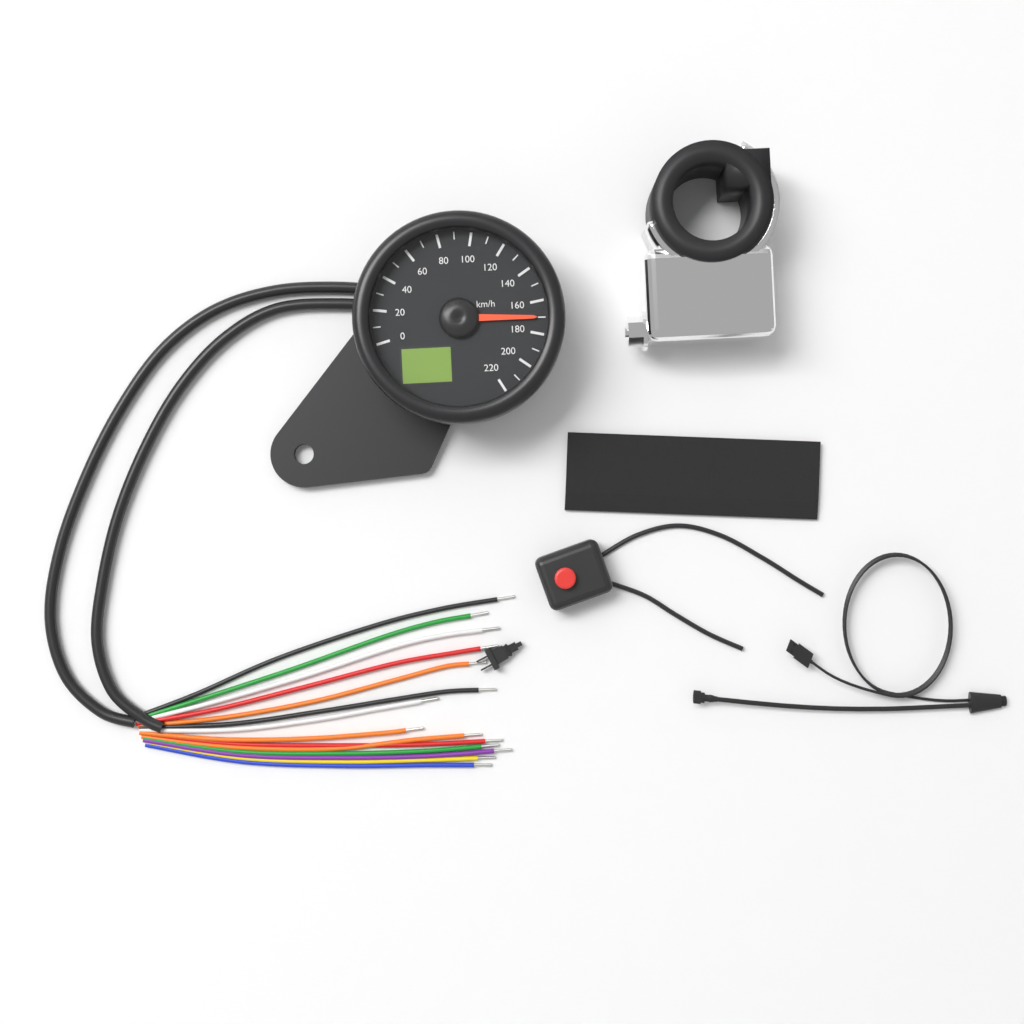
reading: 170 km/h
